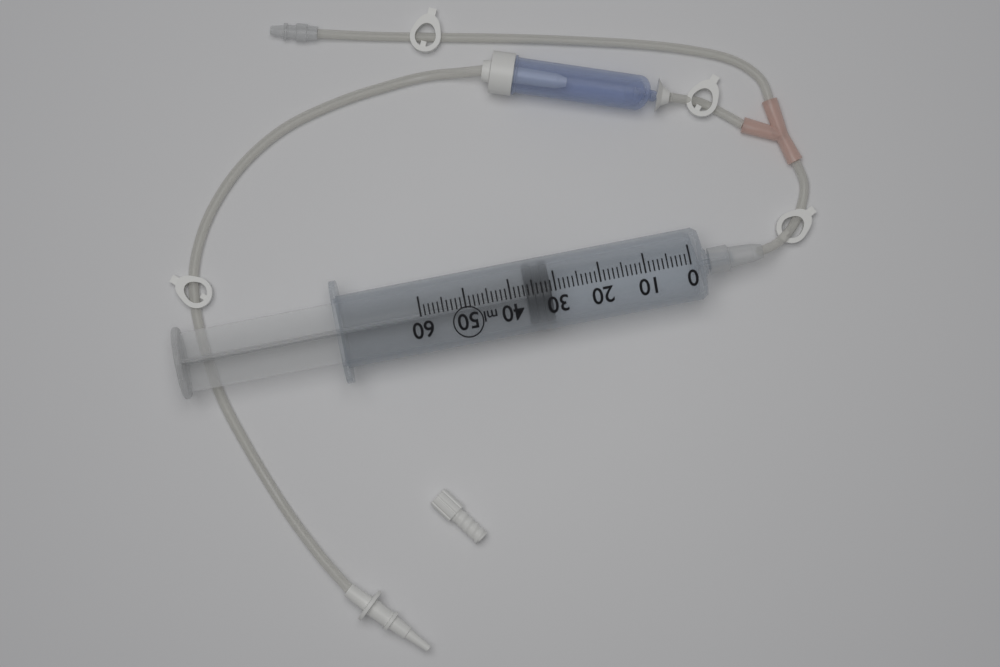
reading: 31 ml
